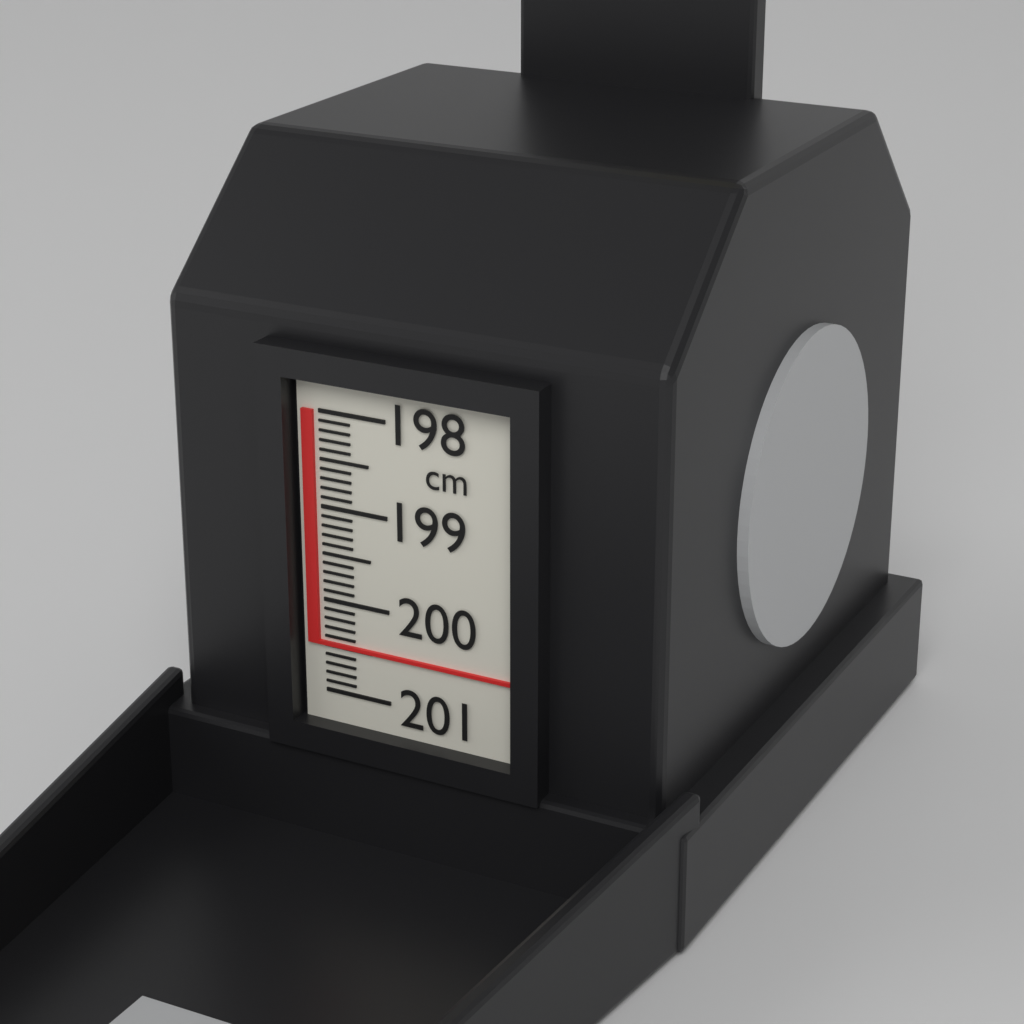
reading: 200.5 cm
